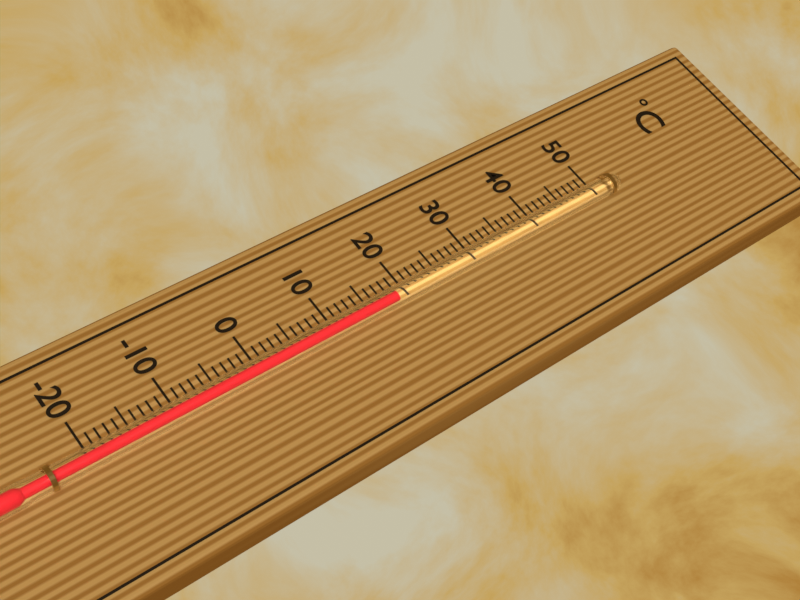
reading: 18 °C
